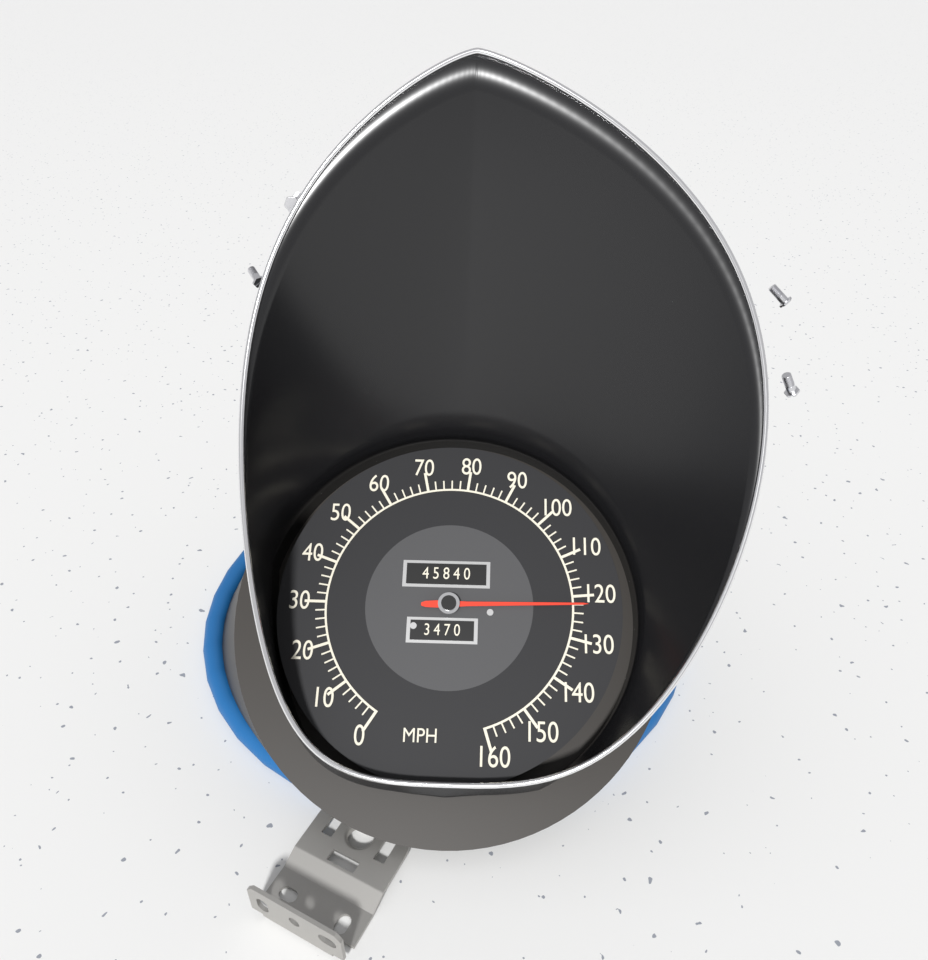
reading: 122 MPH
